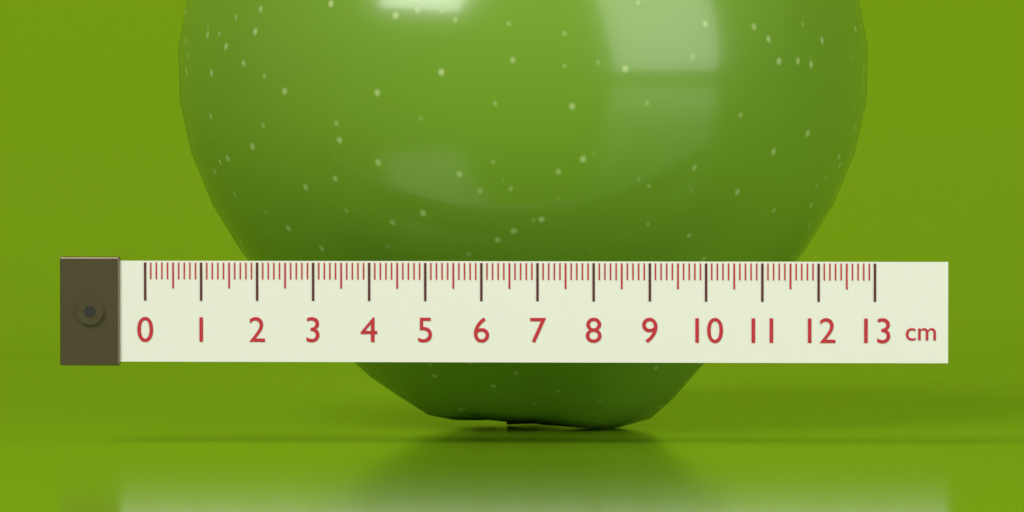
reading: 12.8 cm
